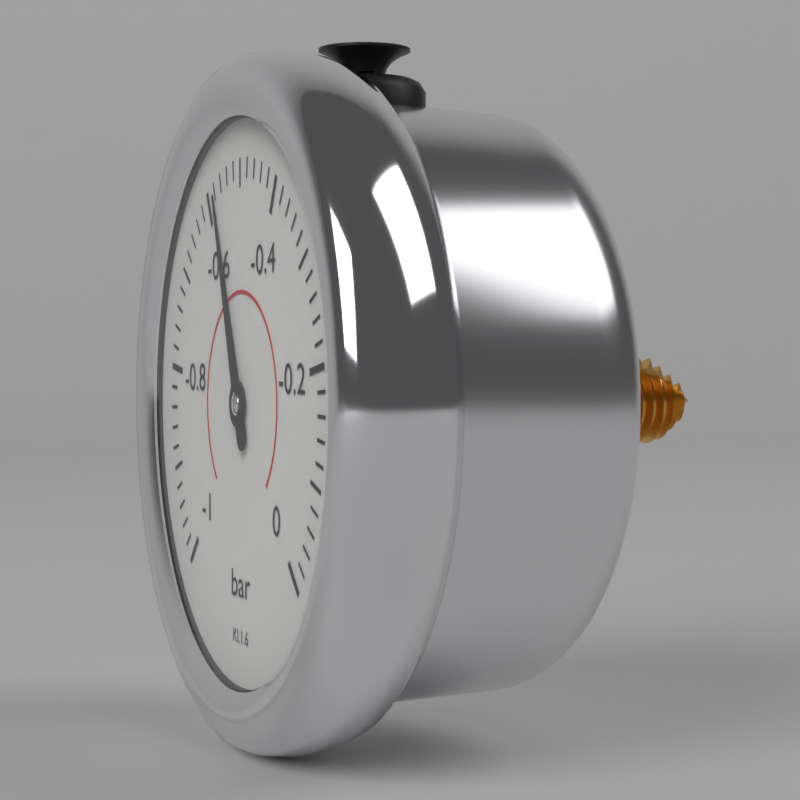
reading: -0.58 bar
